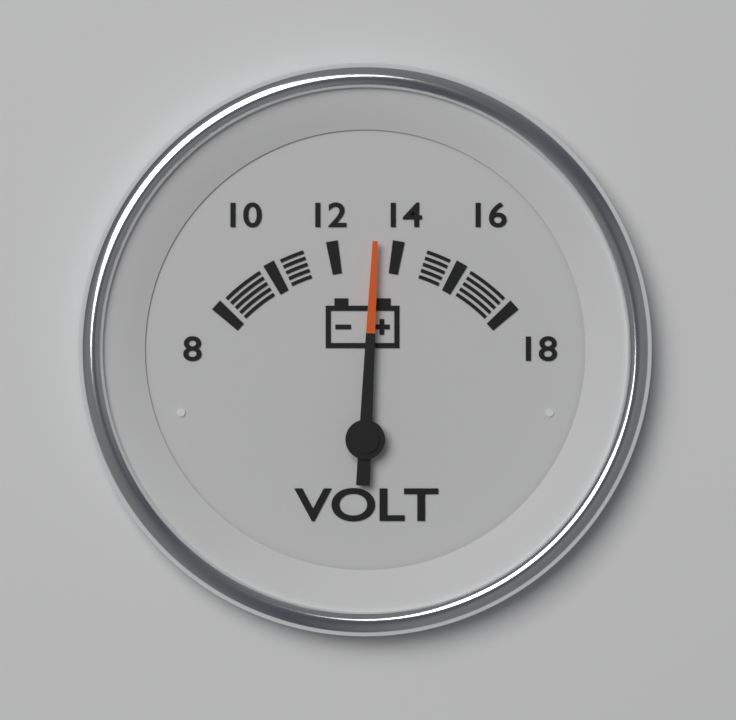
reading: 13.3 V
